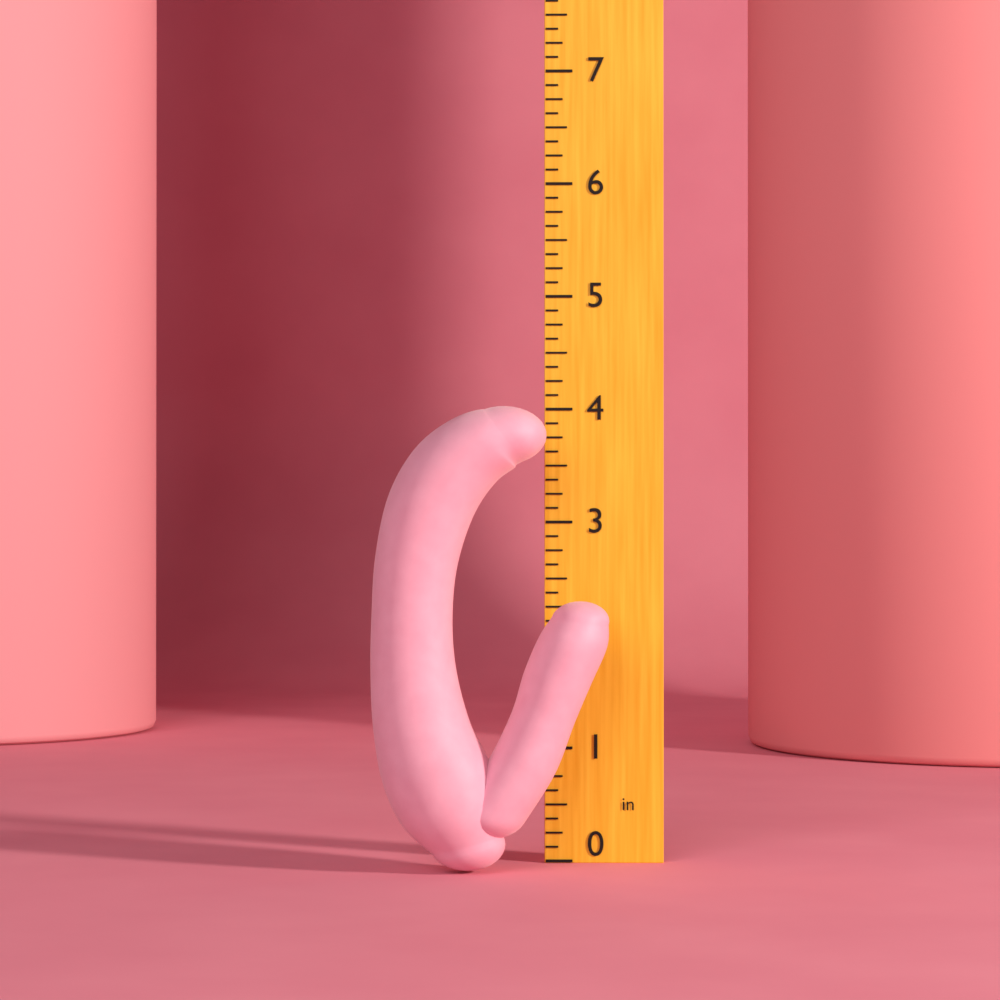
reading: 4.000 in
